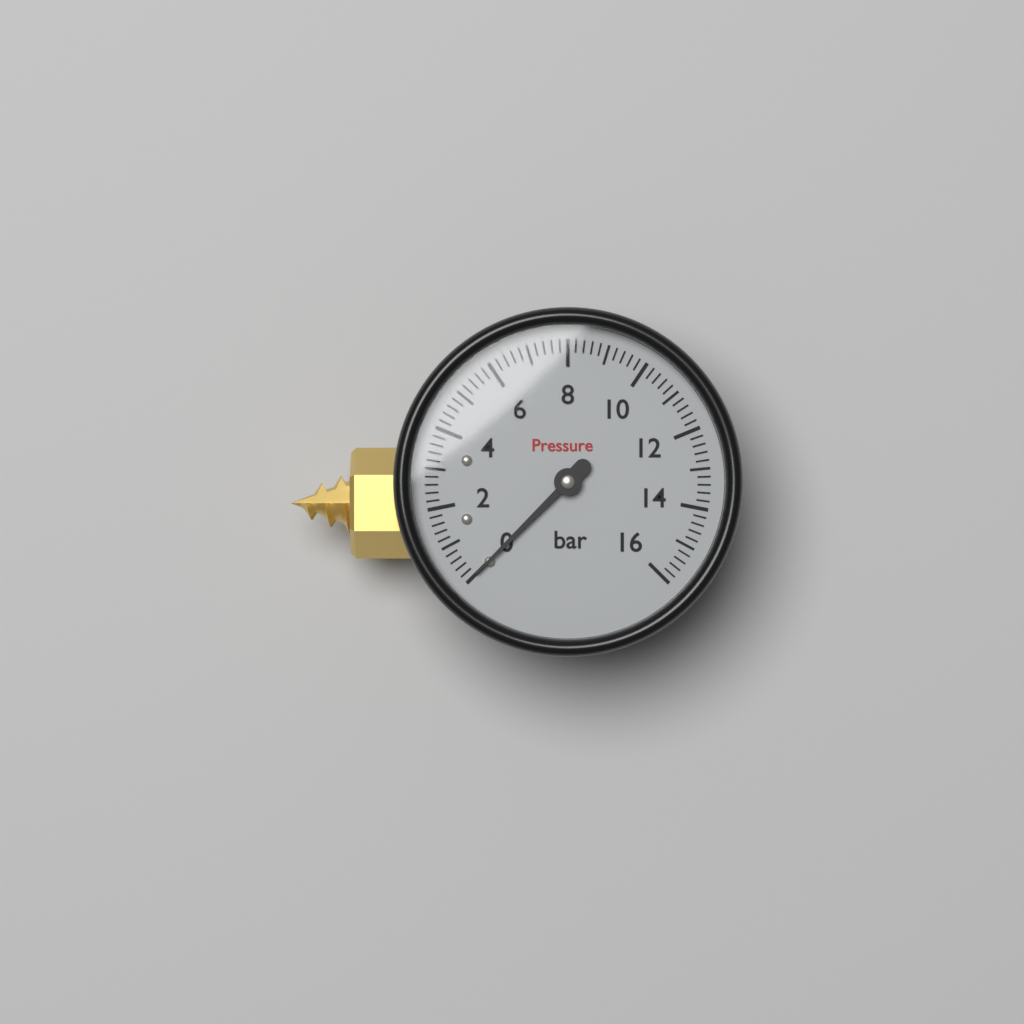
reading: 0.0 bar
